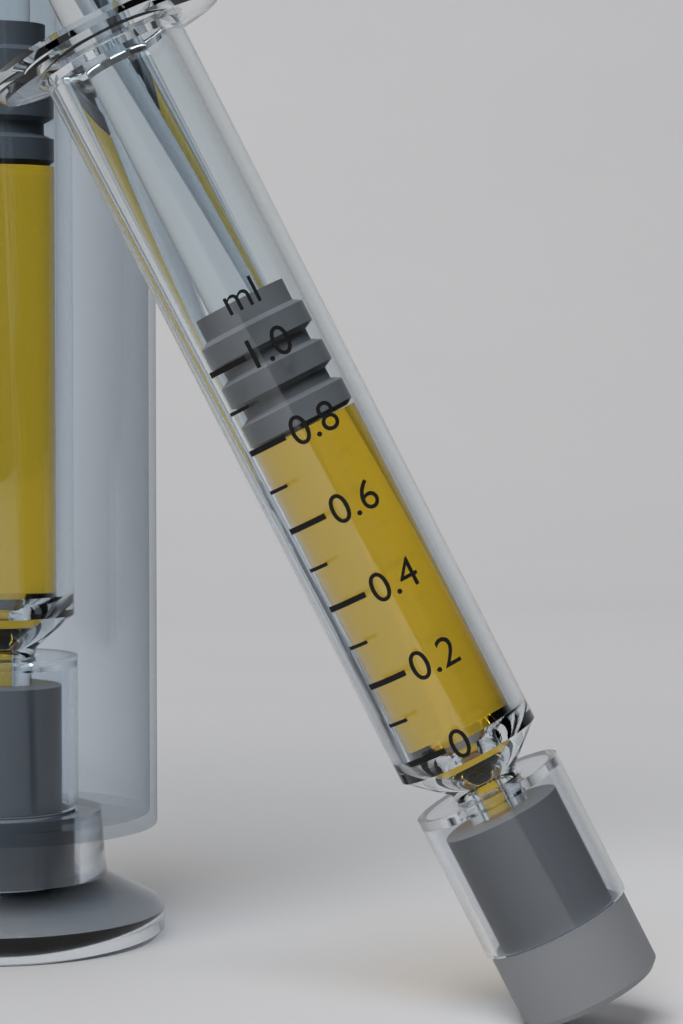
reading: 0.8 ml
